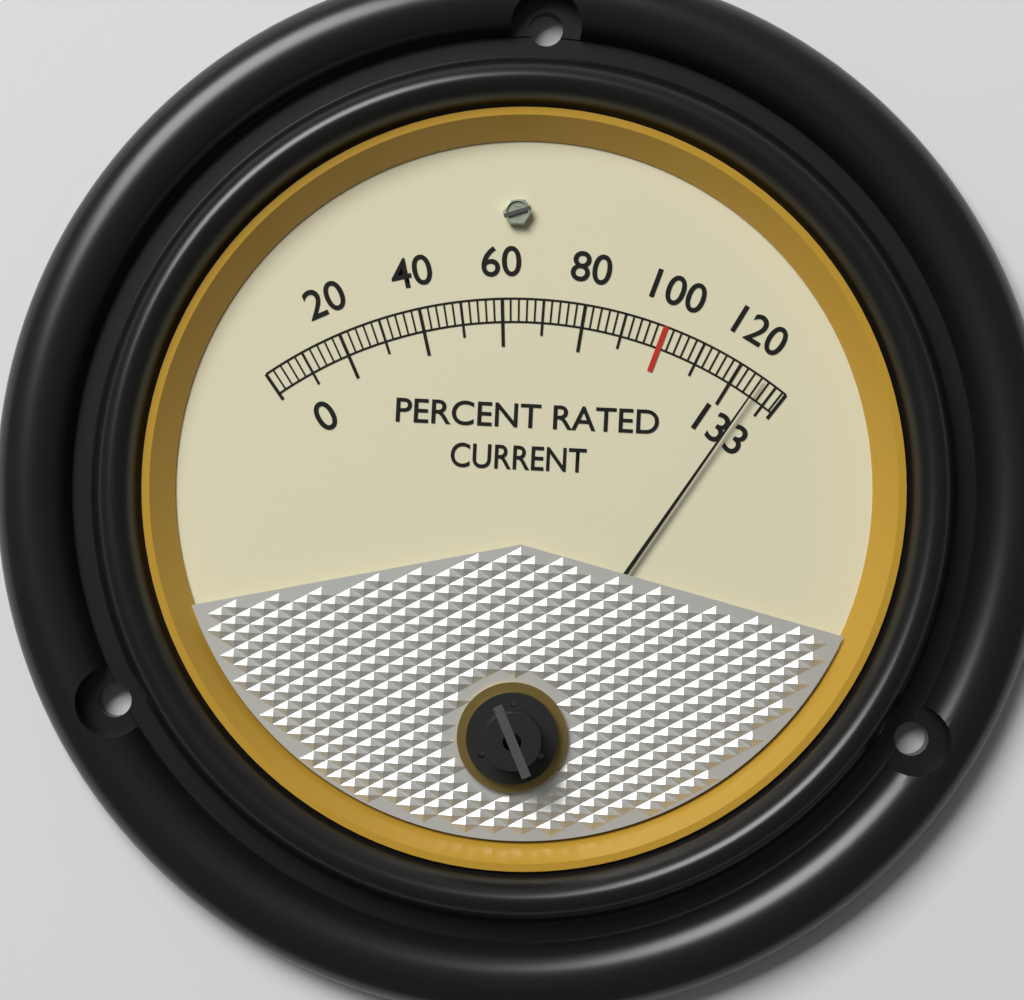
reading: 126 %
